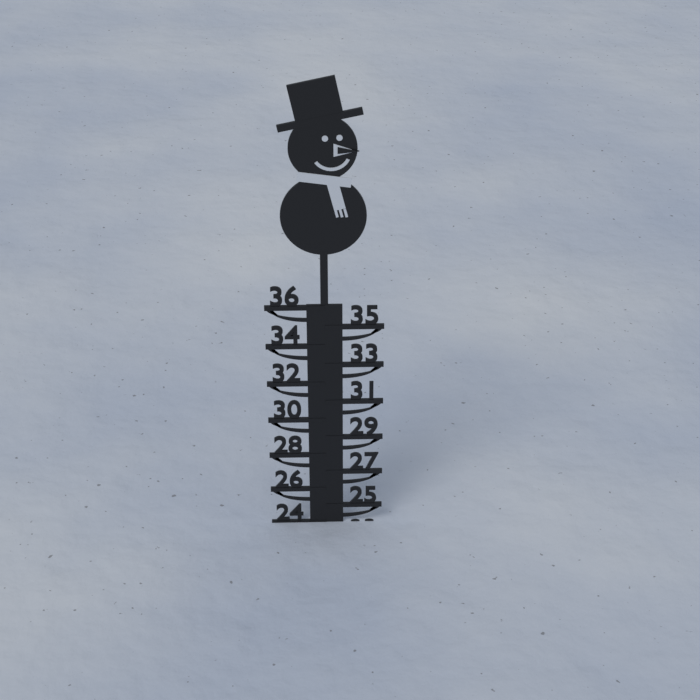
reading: 24 (no unit)
